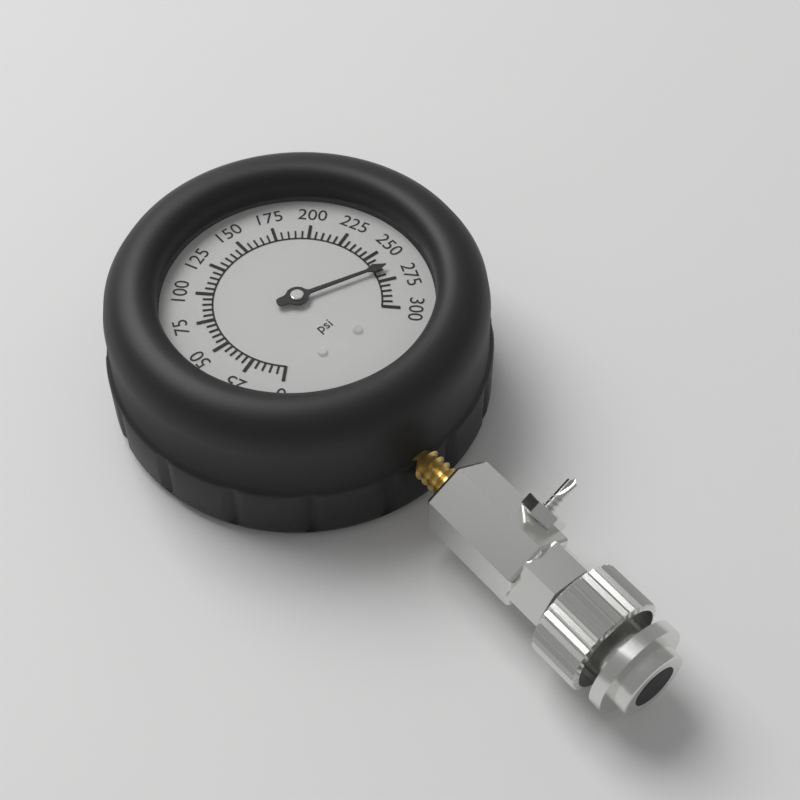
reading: 265 psi
